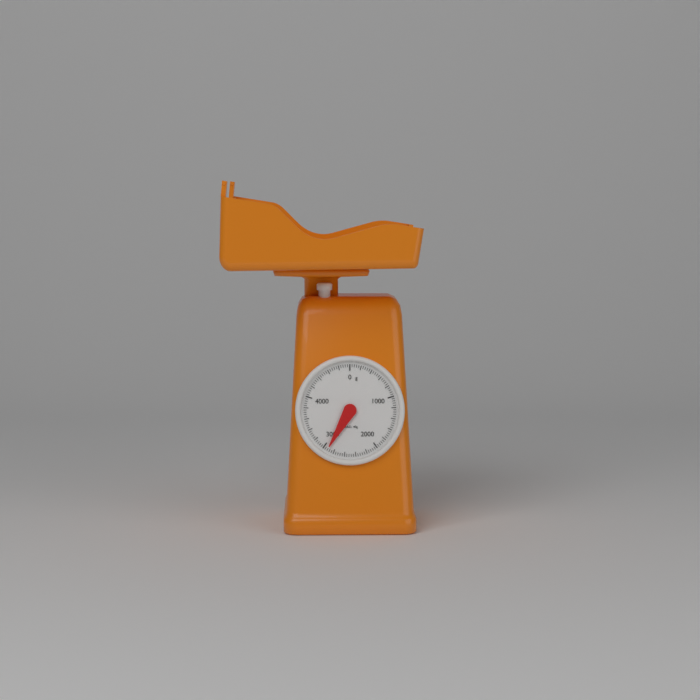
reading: 2920 g
